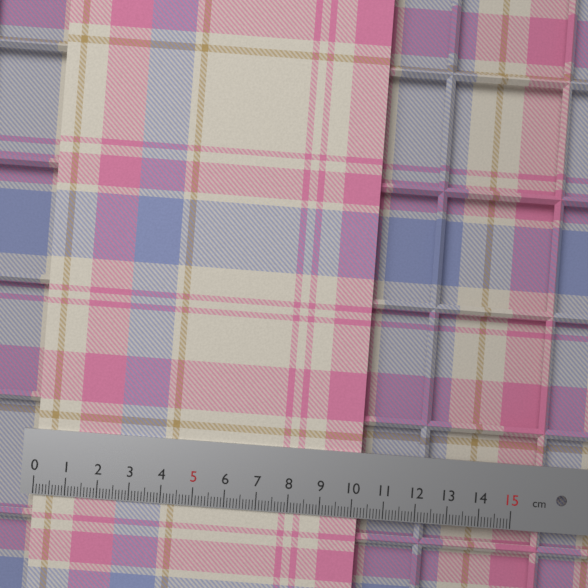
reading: 10.2 cm
